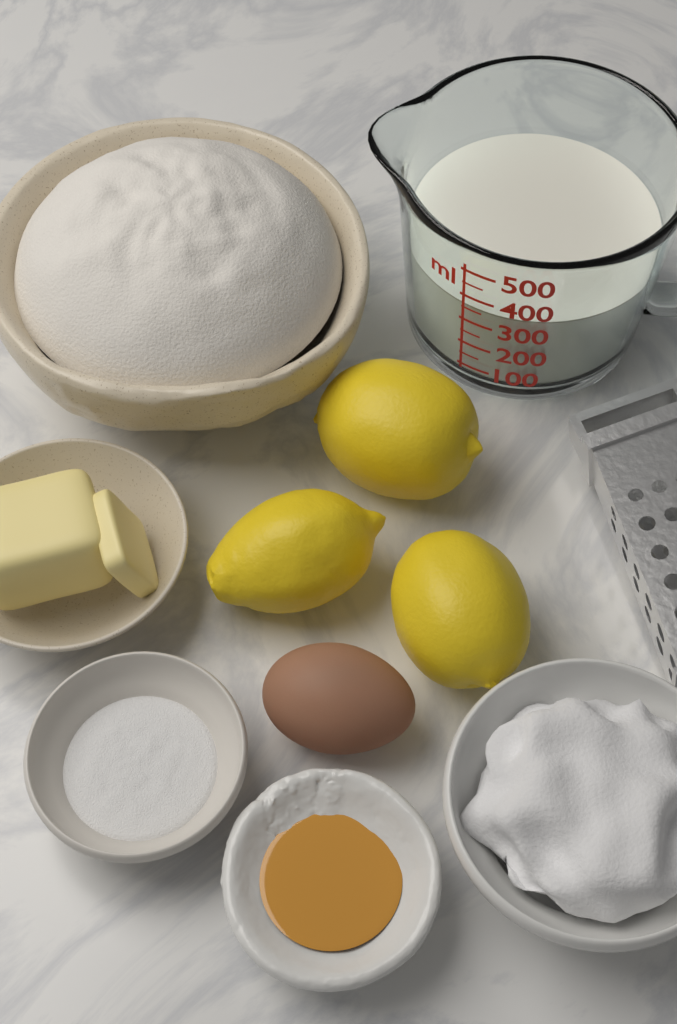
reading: 350 ml
